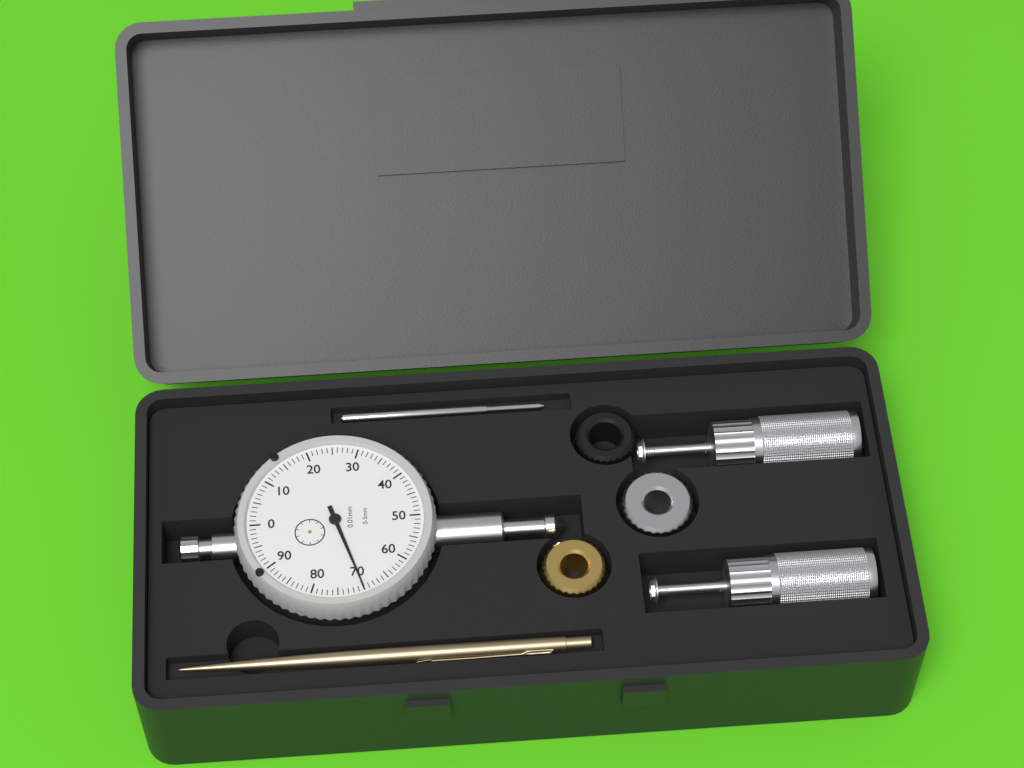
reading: 0.70 mm
